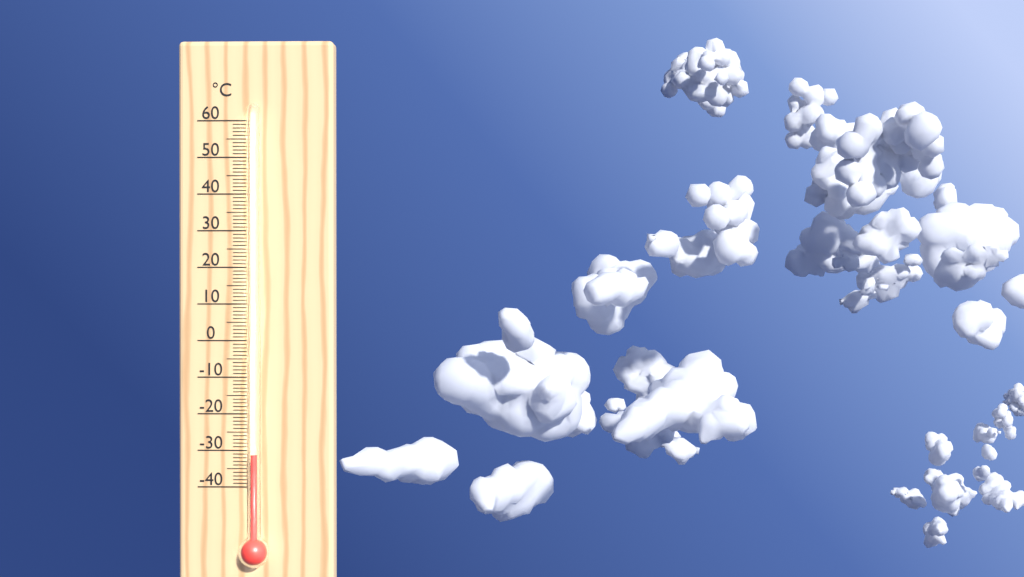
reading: -31 °C
